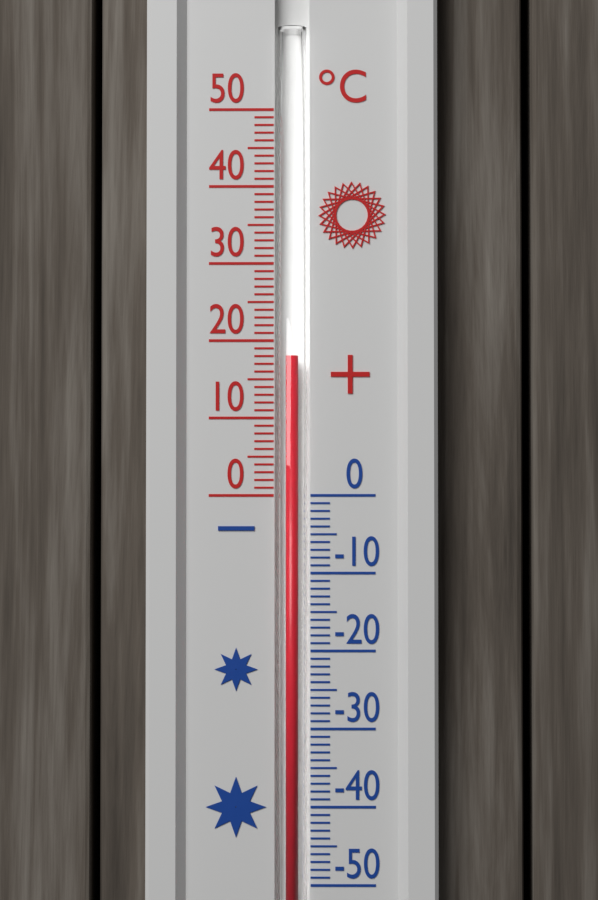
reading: 18 °C
